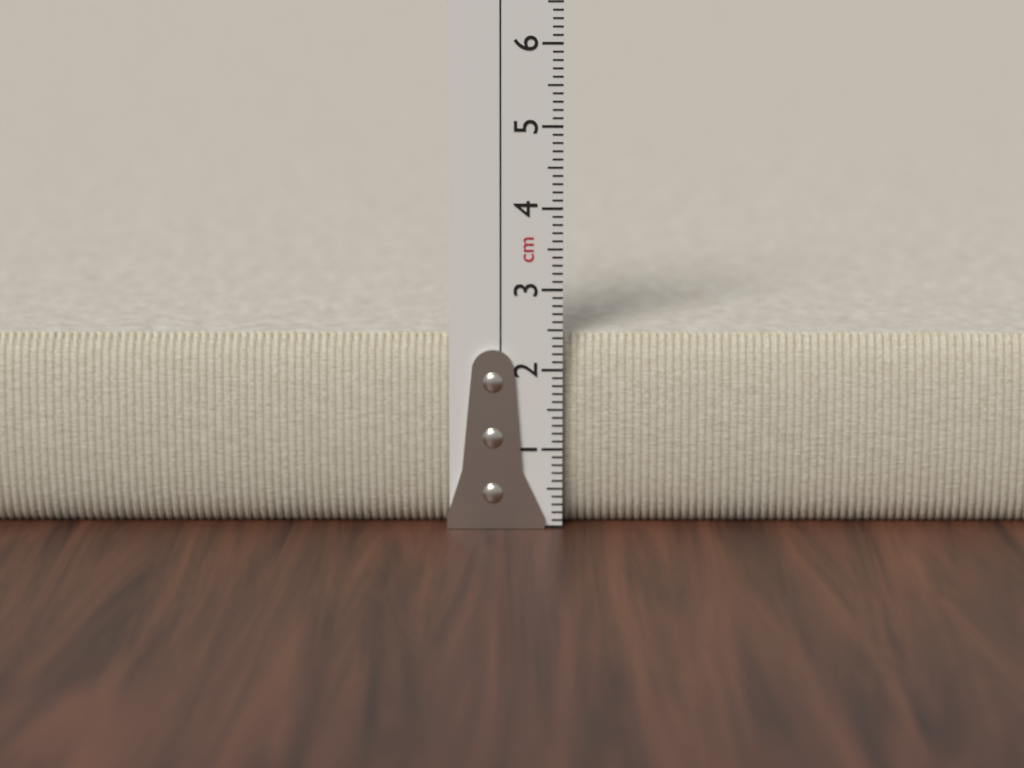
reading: 2.4 cm
